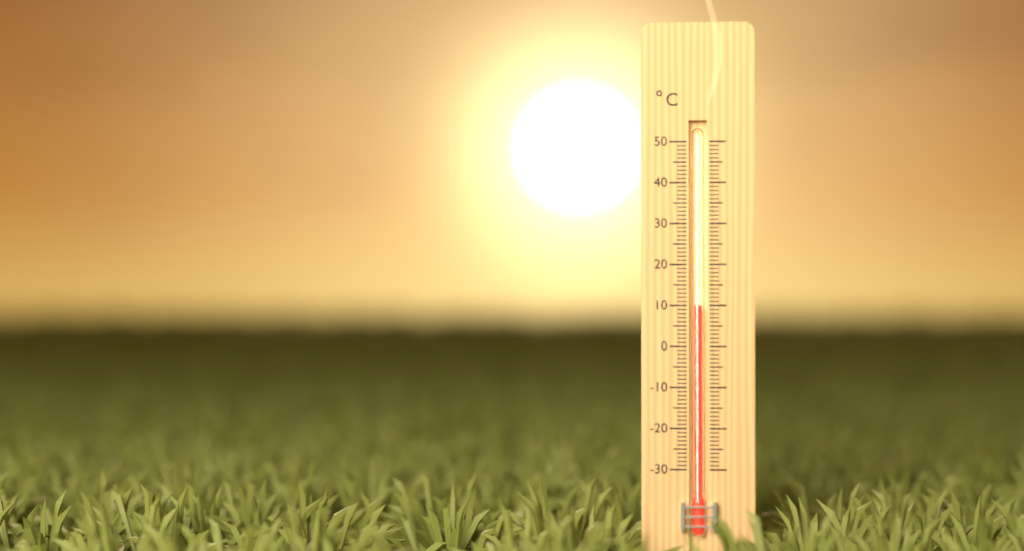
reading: 10 °C
